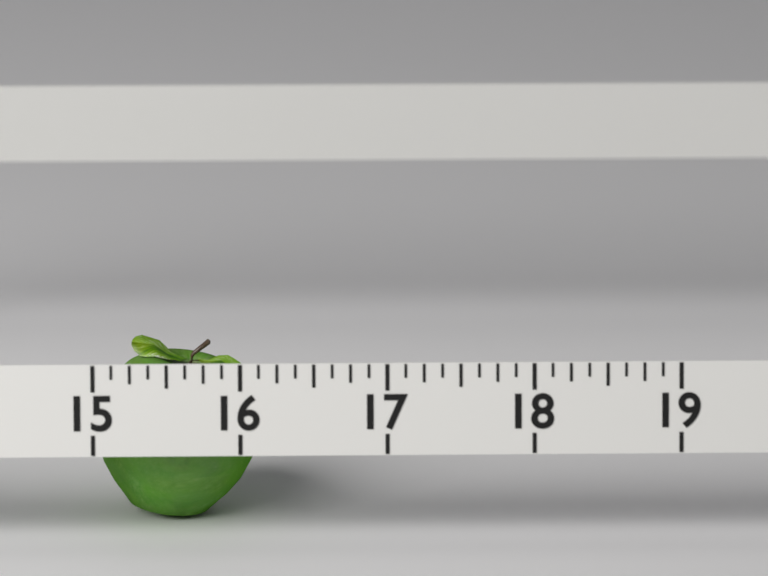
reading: 16.125 (no unit)
